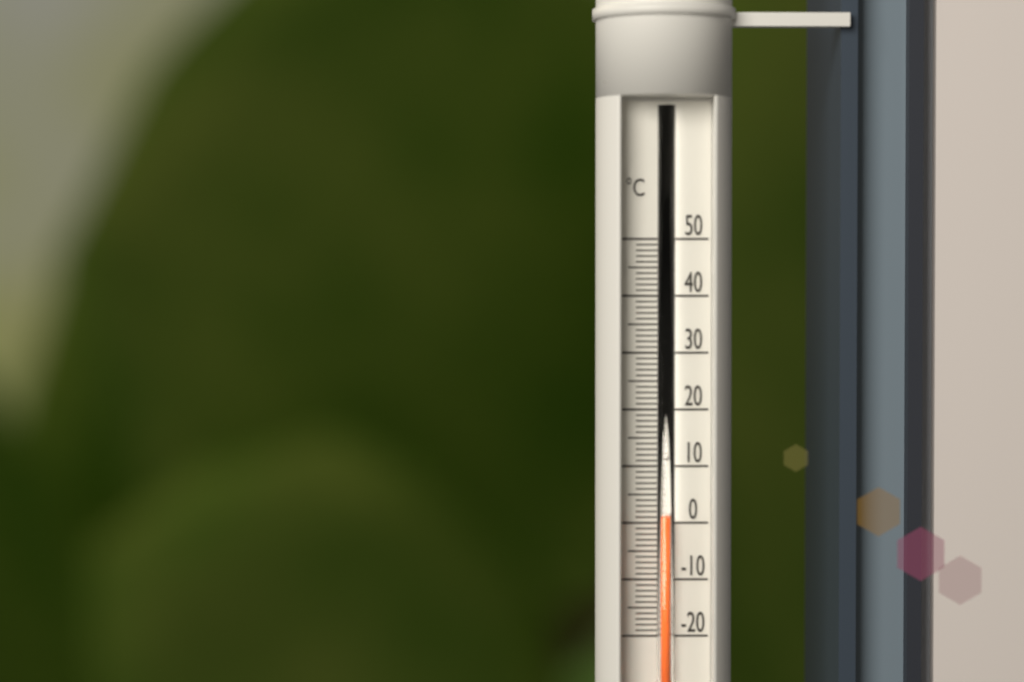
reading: 1 °C
